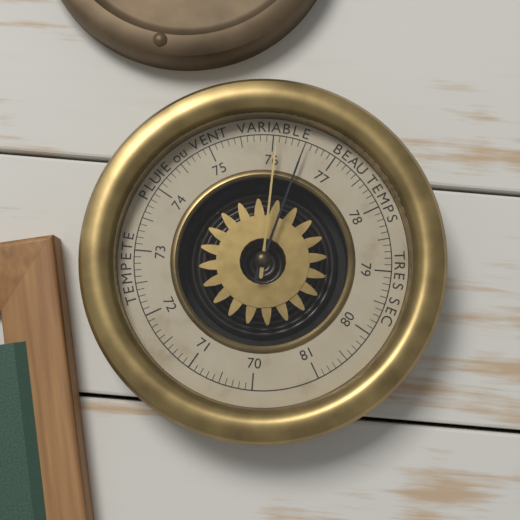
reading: 76.5 (no unit)
